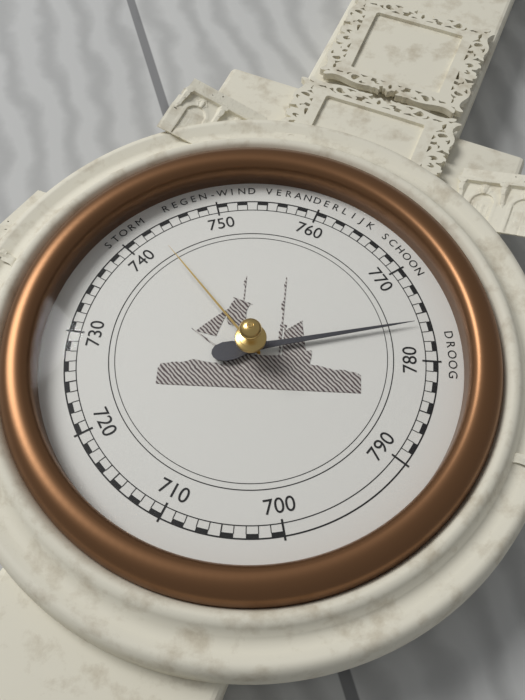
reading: 776 mmHg
